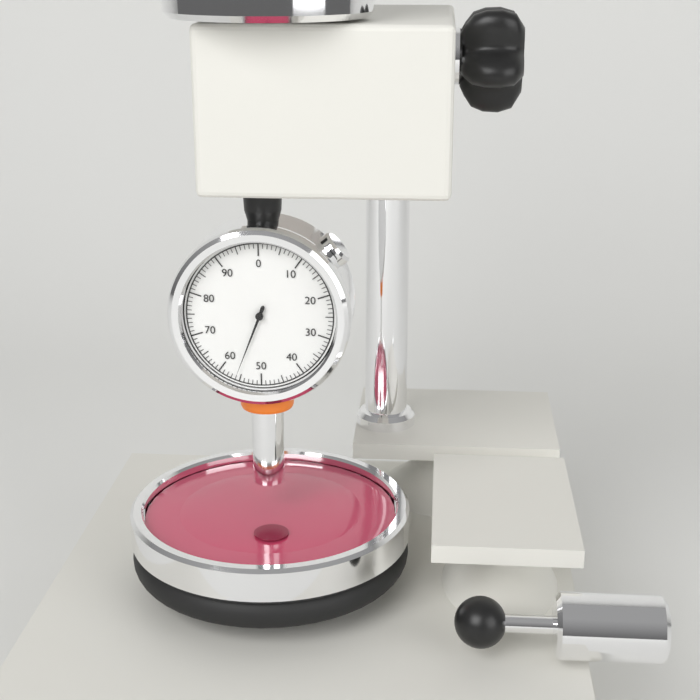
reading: 56 (no unit)
